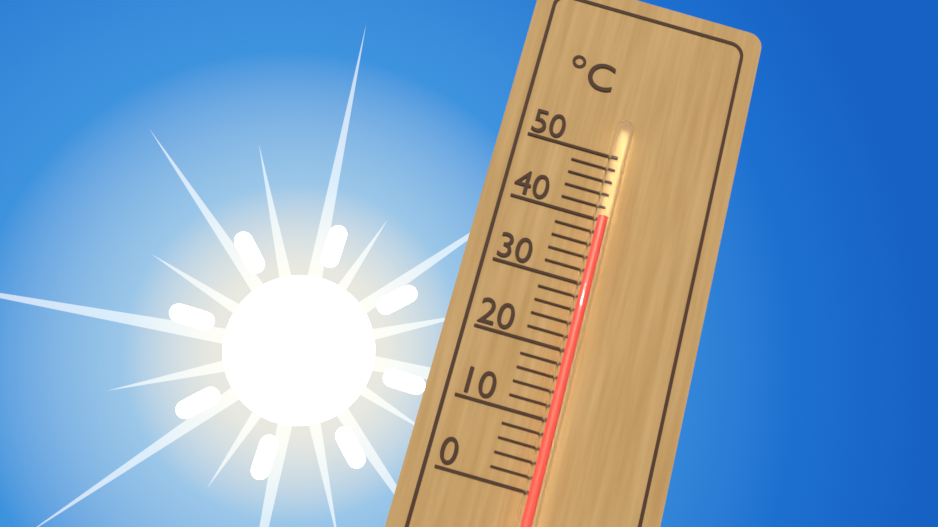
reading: 40 °C
